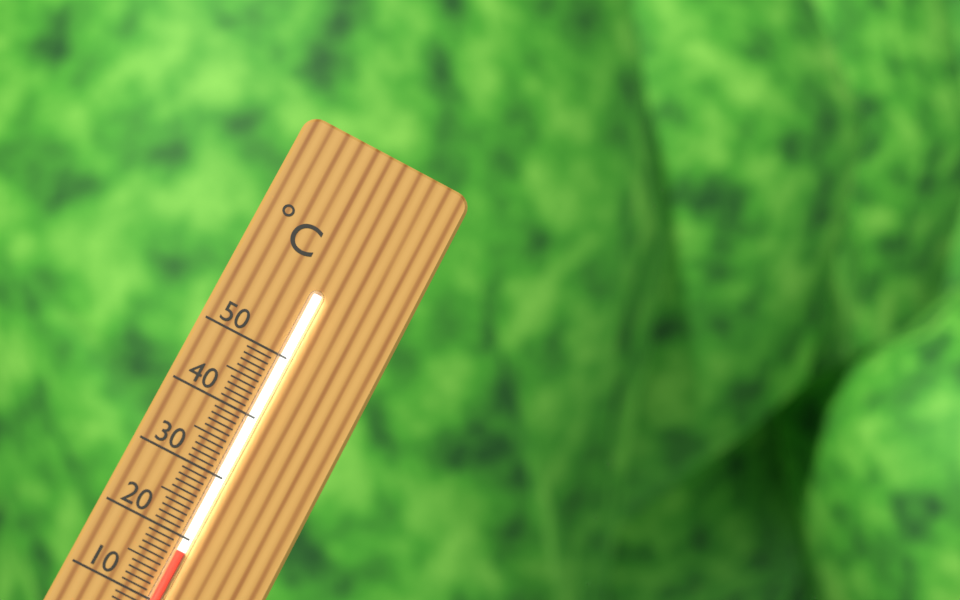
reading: 18 °C
